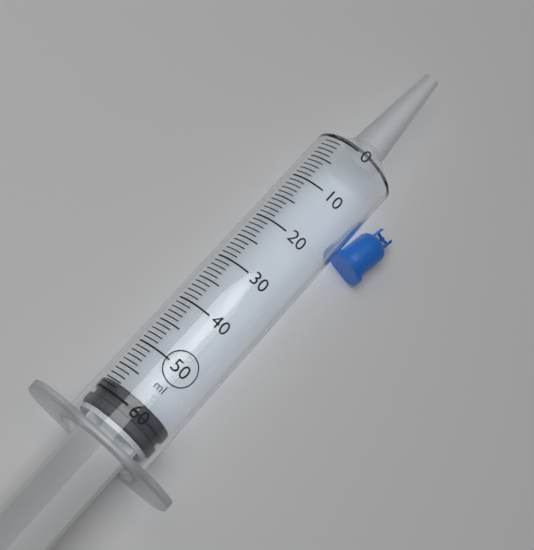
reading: 58 ml
